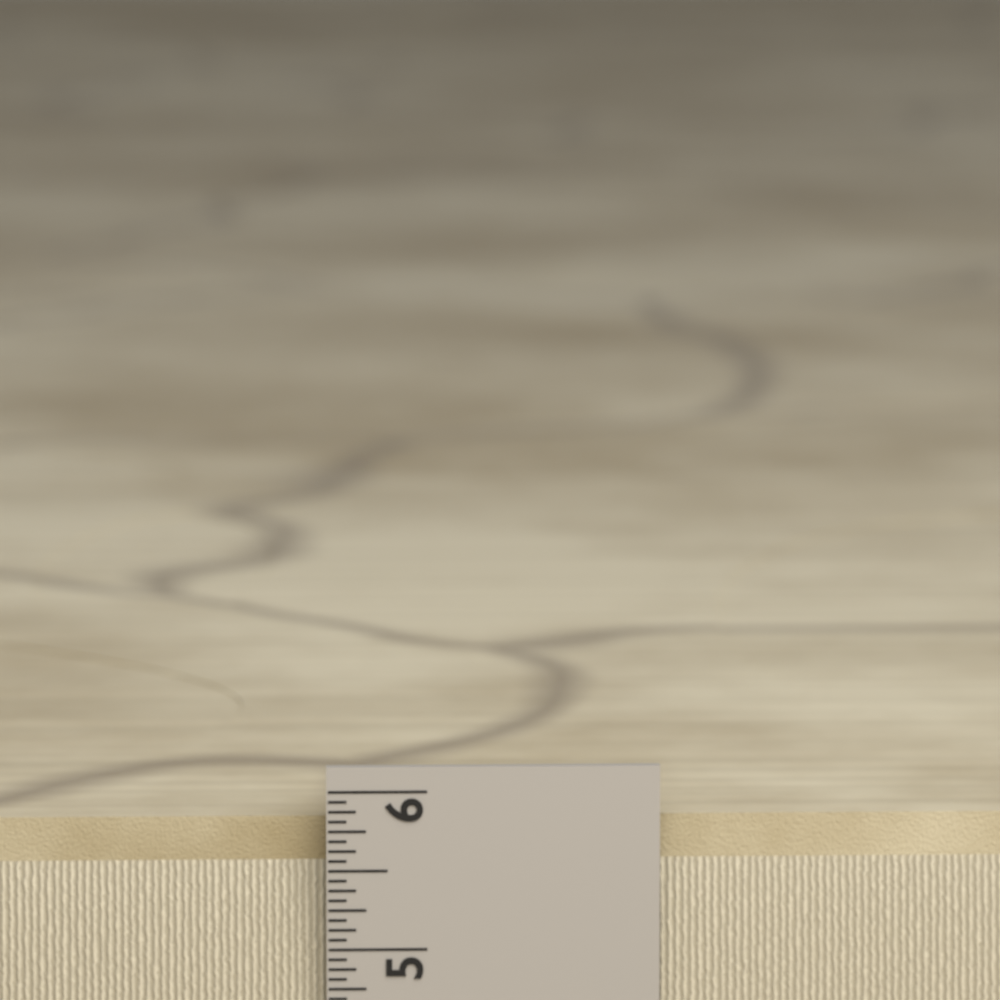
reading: 5.8125 in
